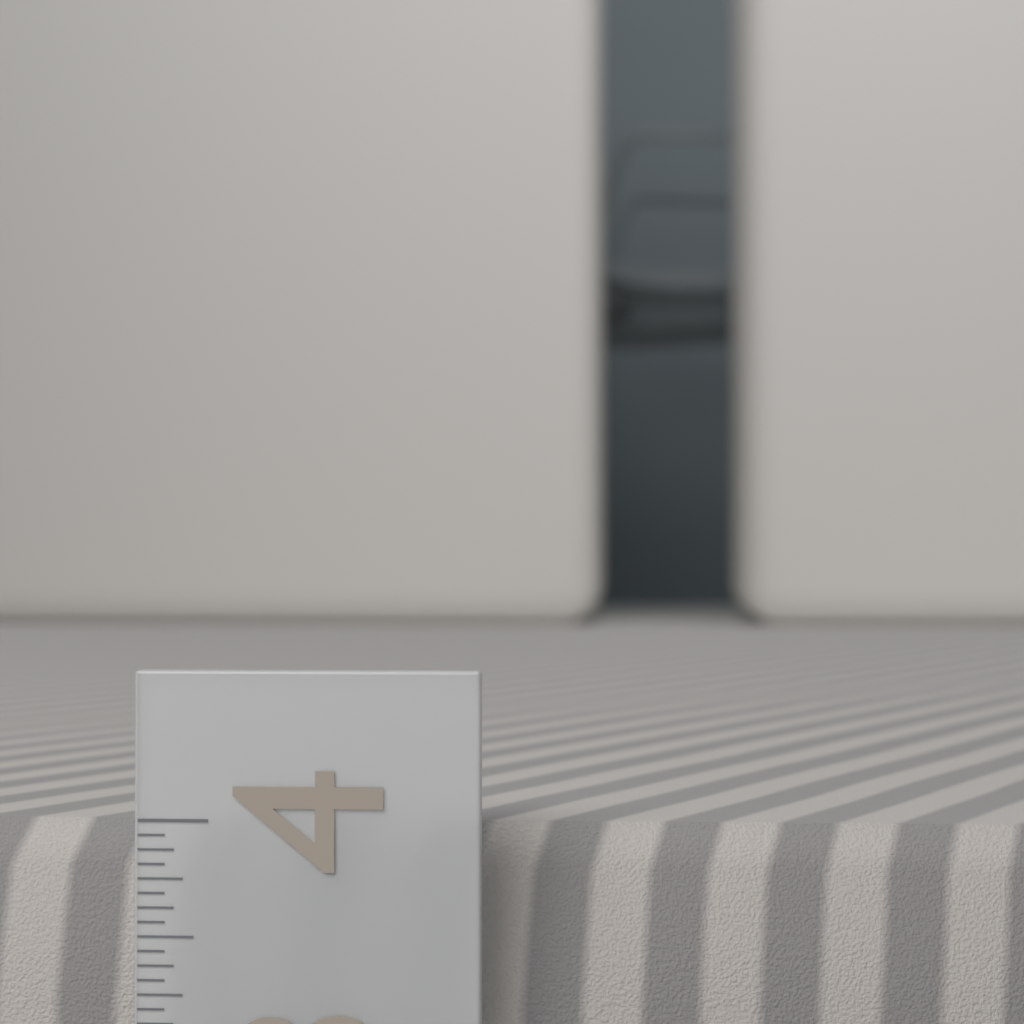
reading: 3.9375 (no unit)
